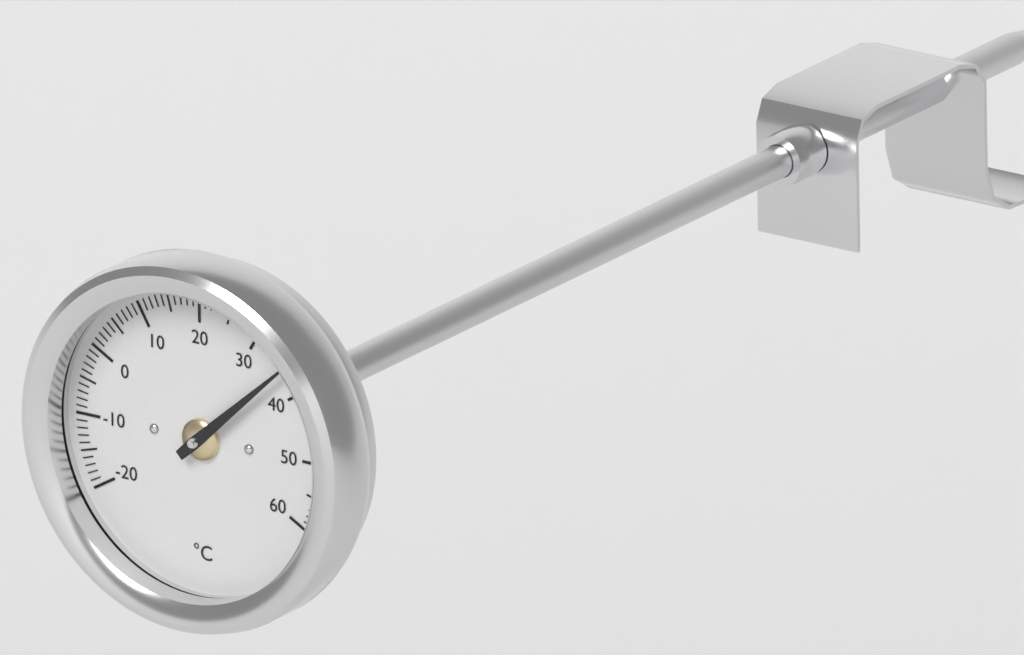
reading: 36 °C
